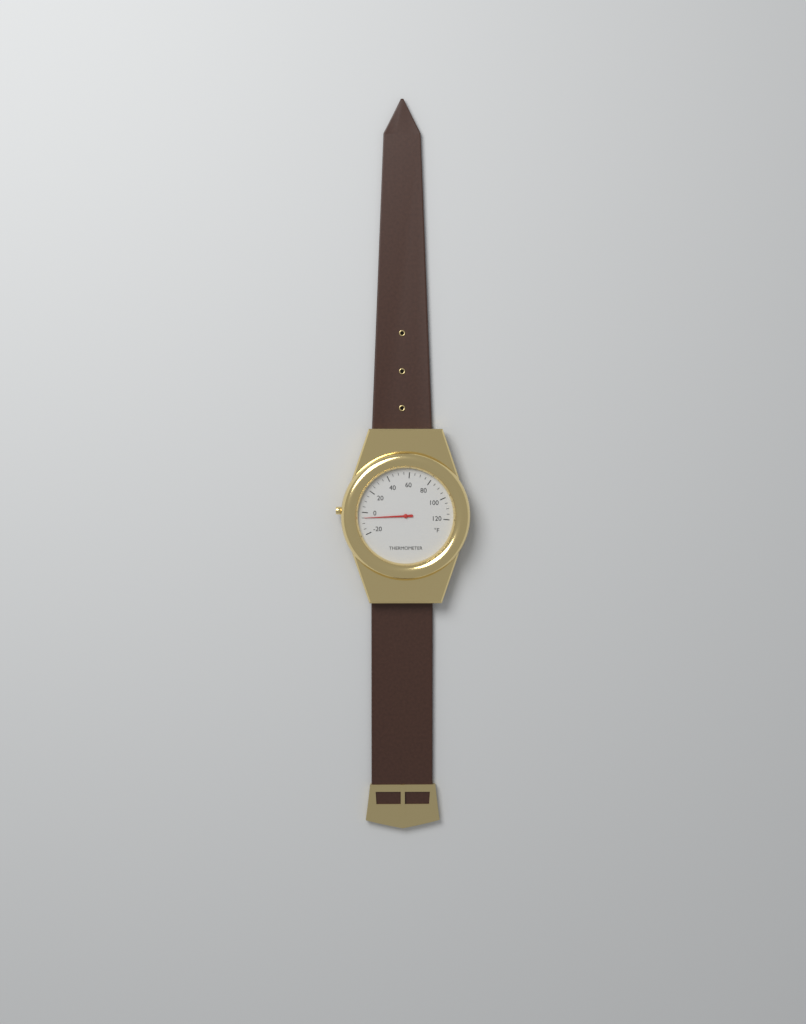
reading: -5 °F
